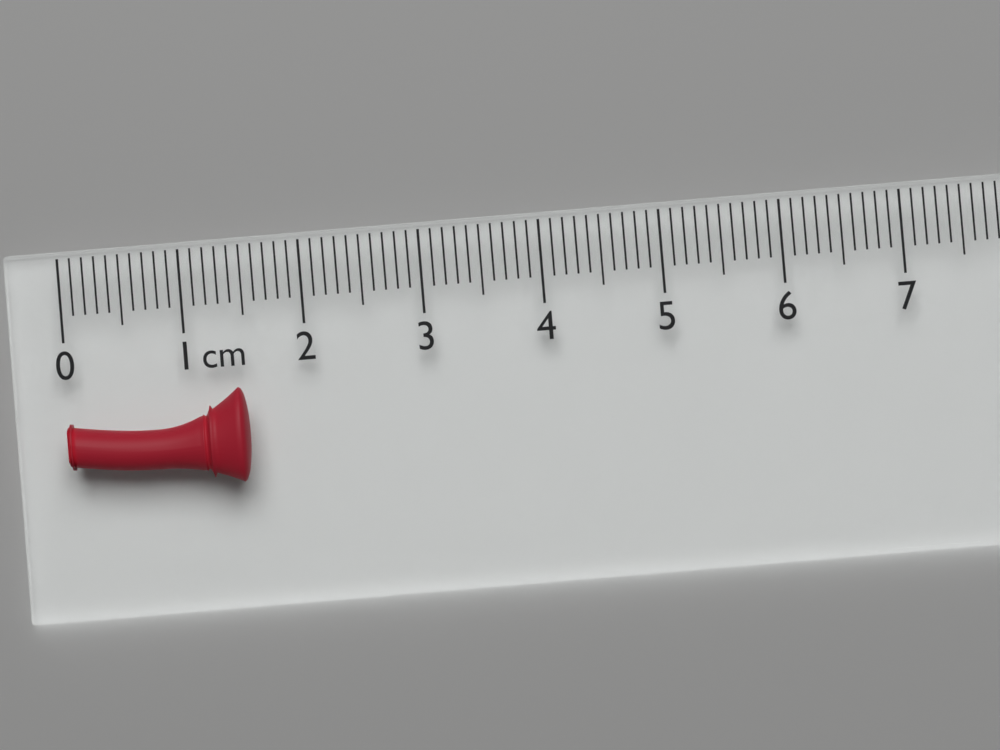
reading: 1.5 cm
